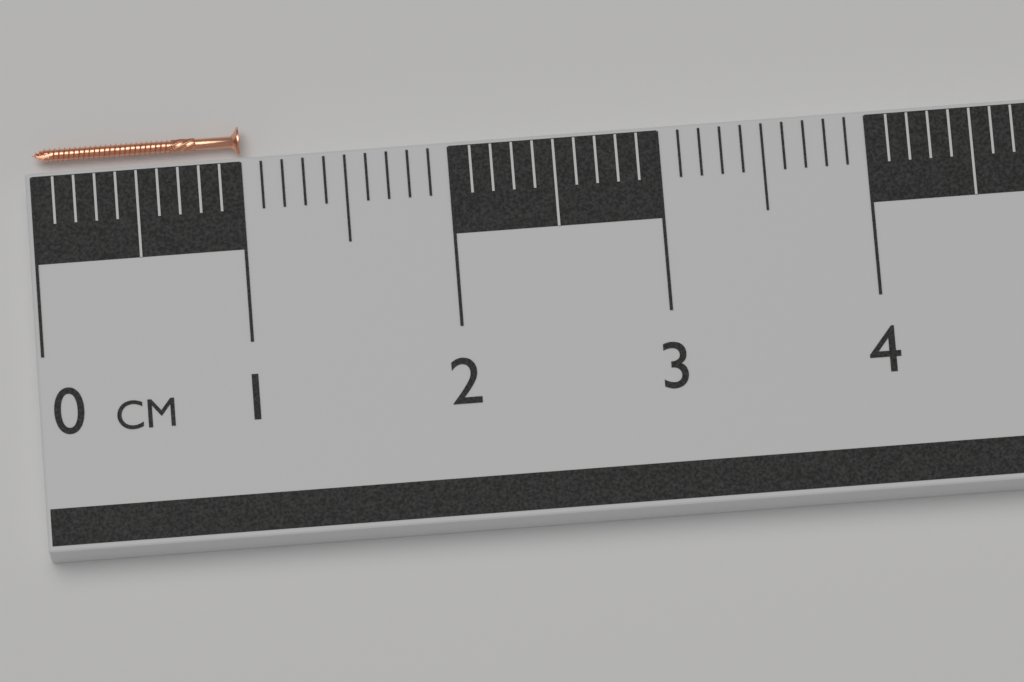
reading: 1.0 cm
